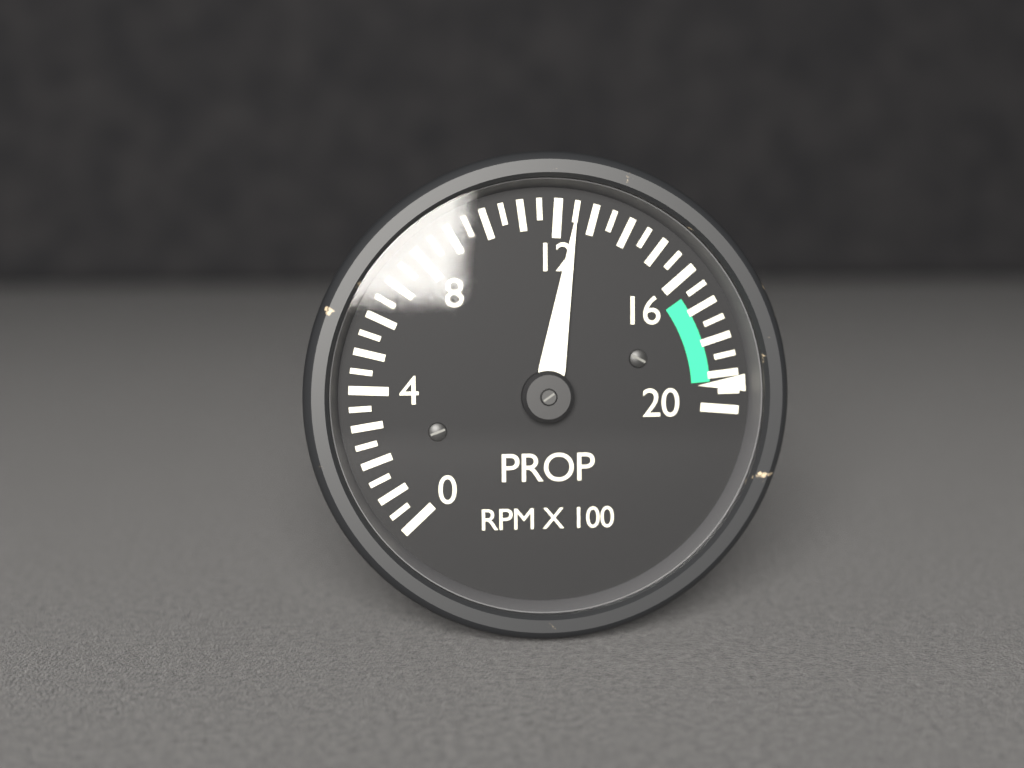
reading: 12.5 RPM X 100
